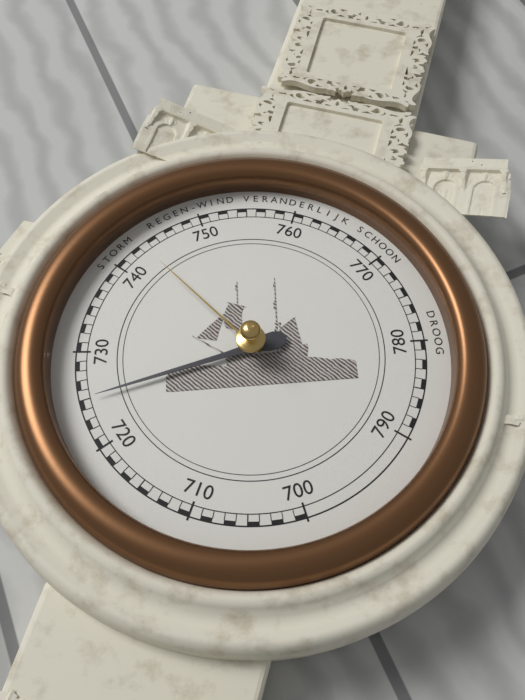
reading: 725 mmHg
